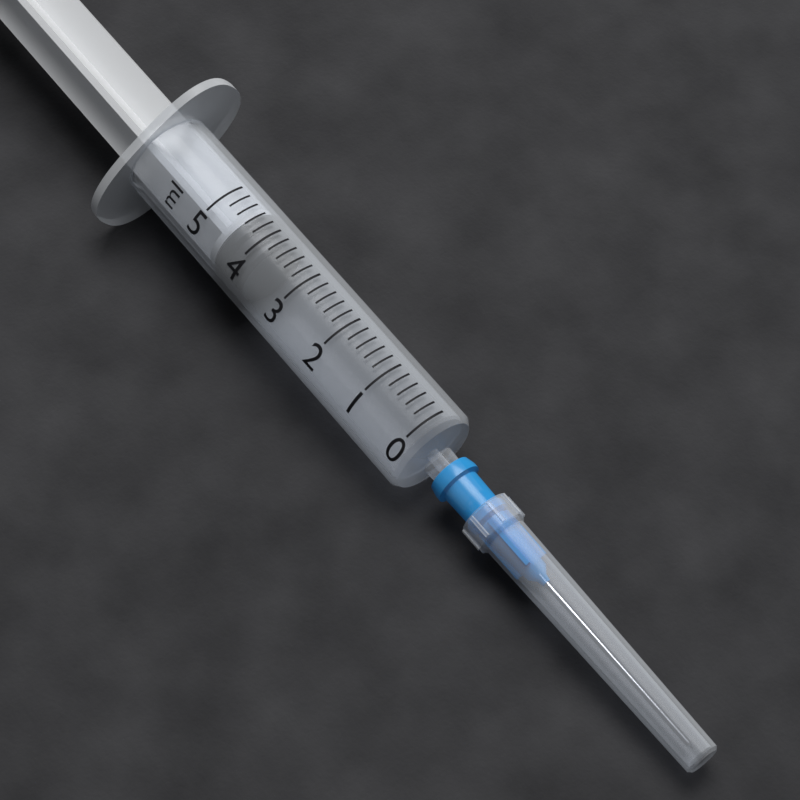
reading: 3.8 ml
